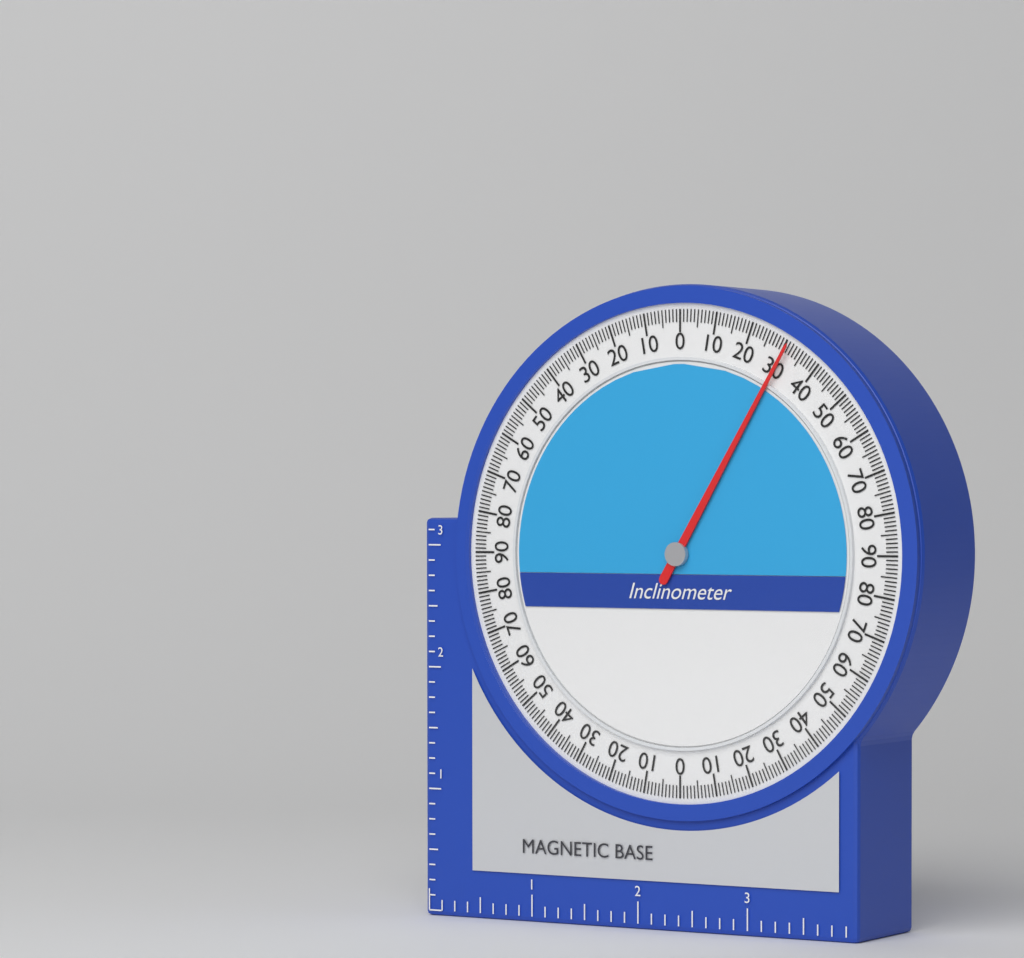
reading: 31 (no unit)
